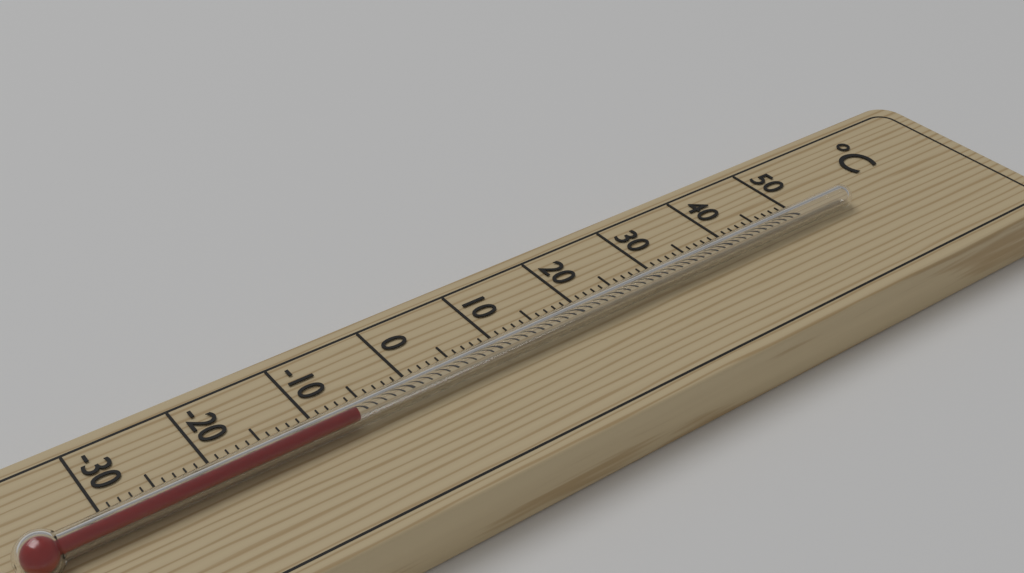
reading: -7 °C
